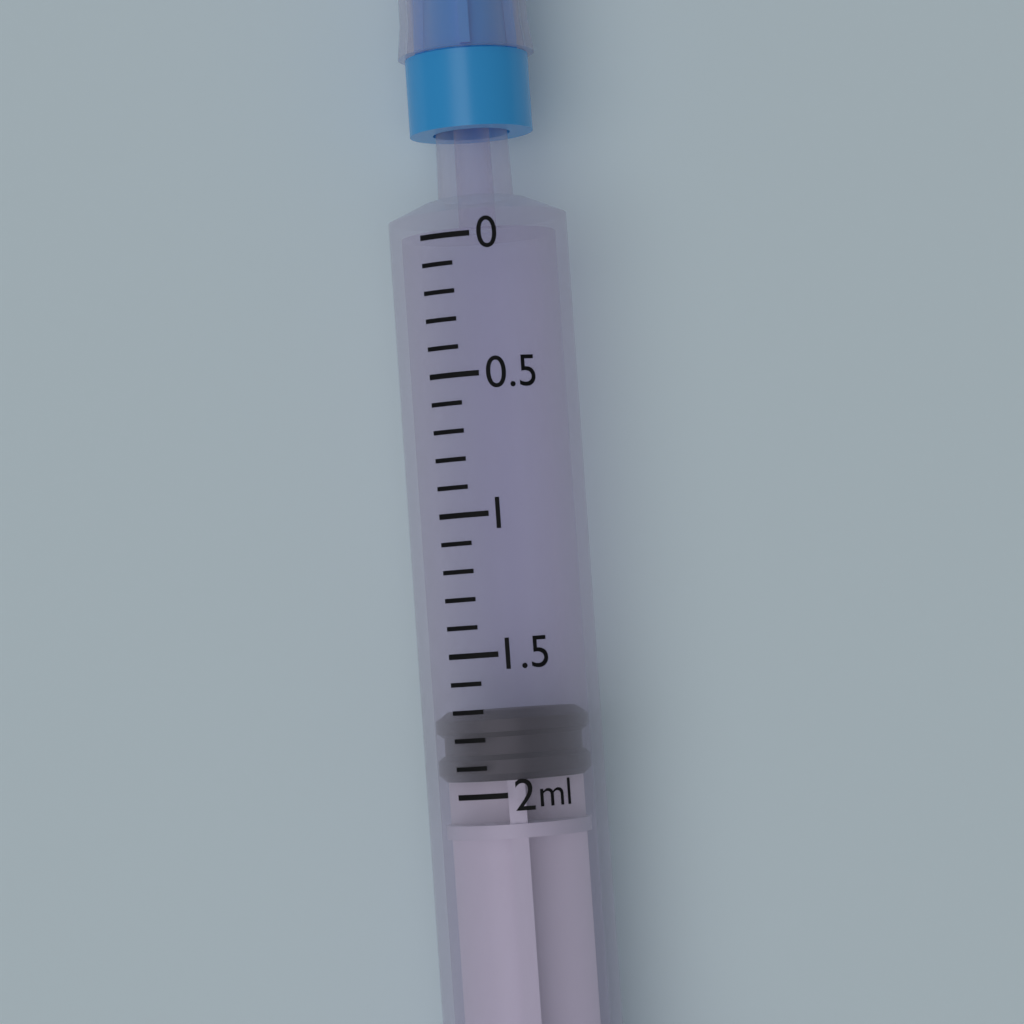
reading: 1.7 ml
